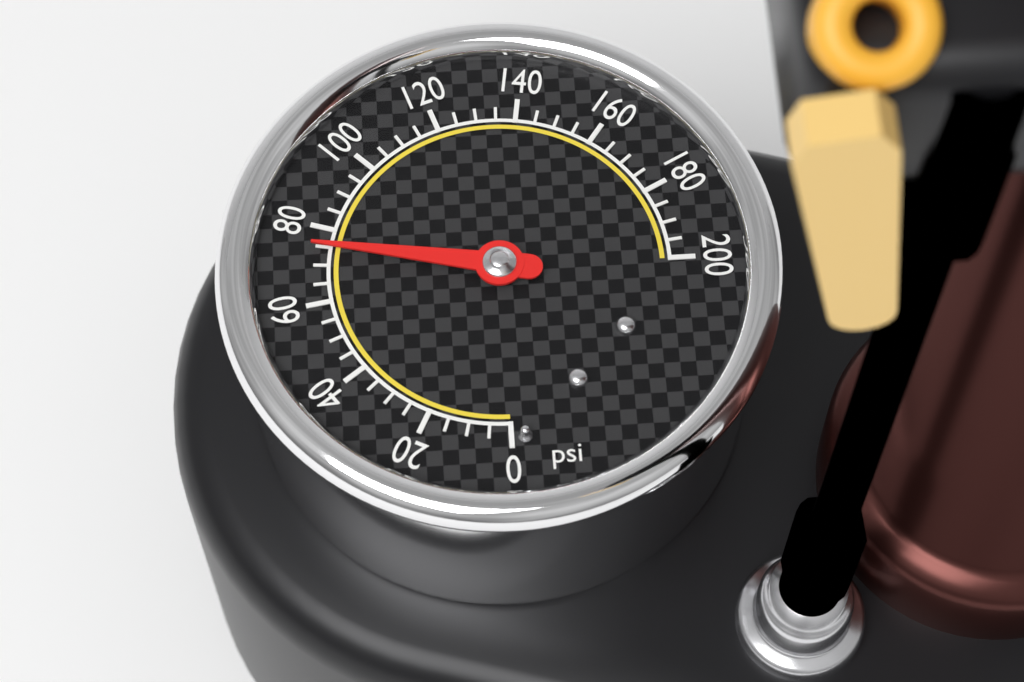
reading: 75 psi
